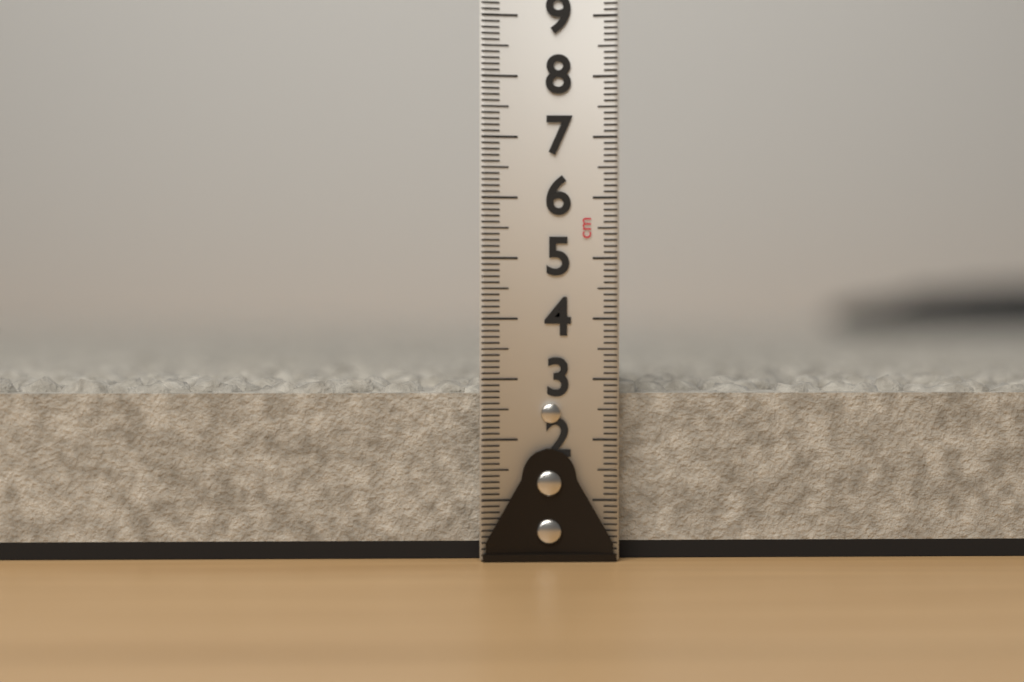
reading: 3.1 cm
